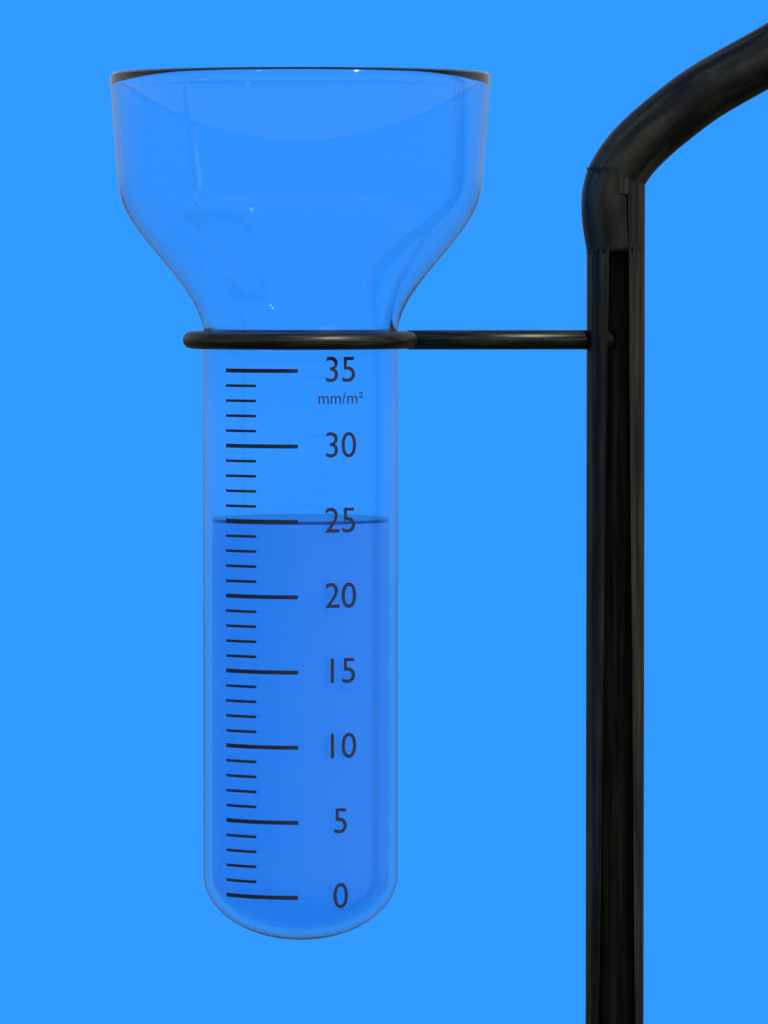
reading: 25 mm/m²
